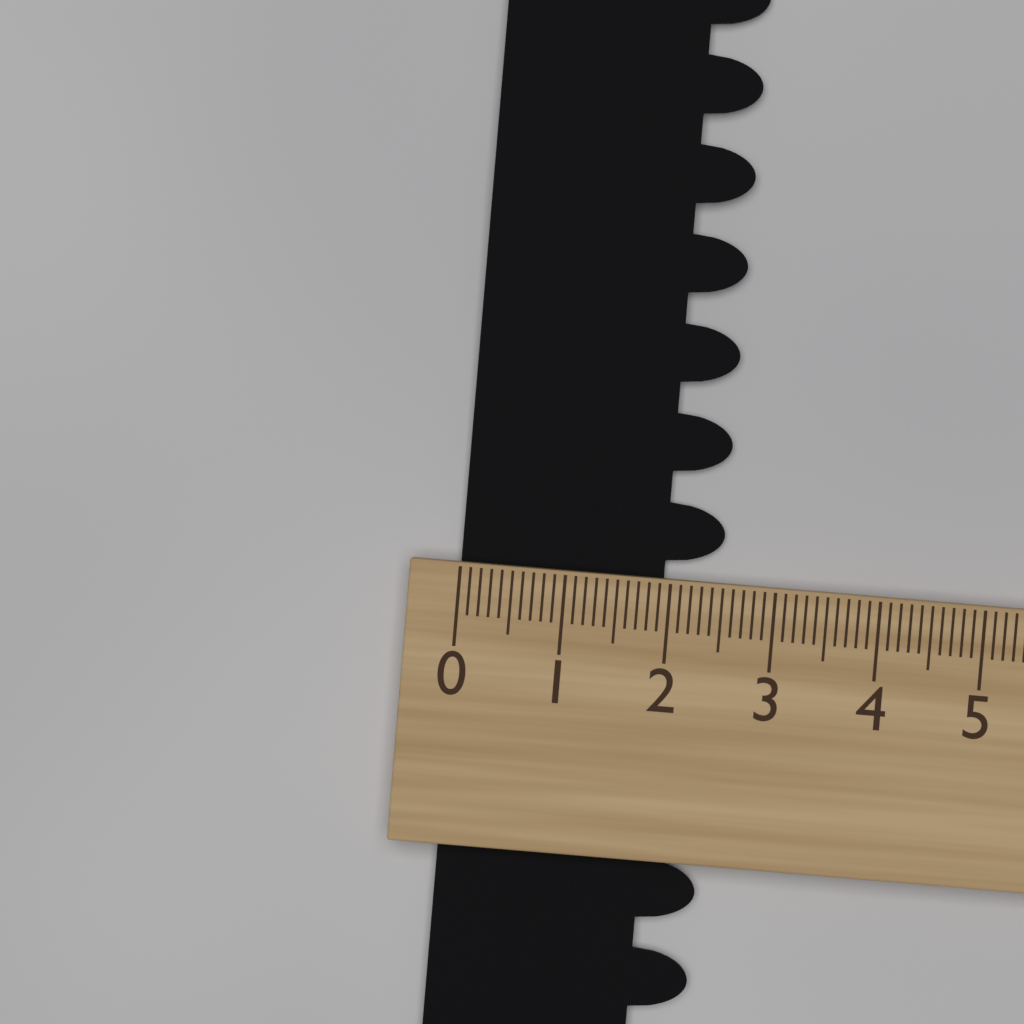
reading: 2.5 (no unit)
